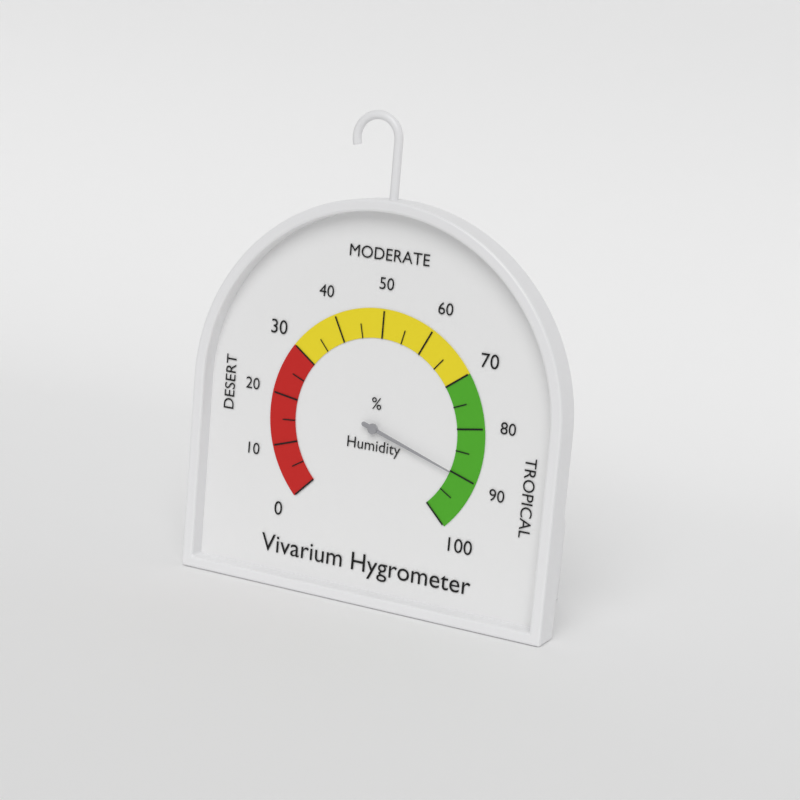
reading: 90 %
